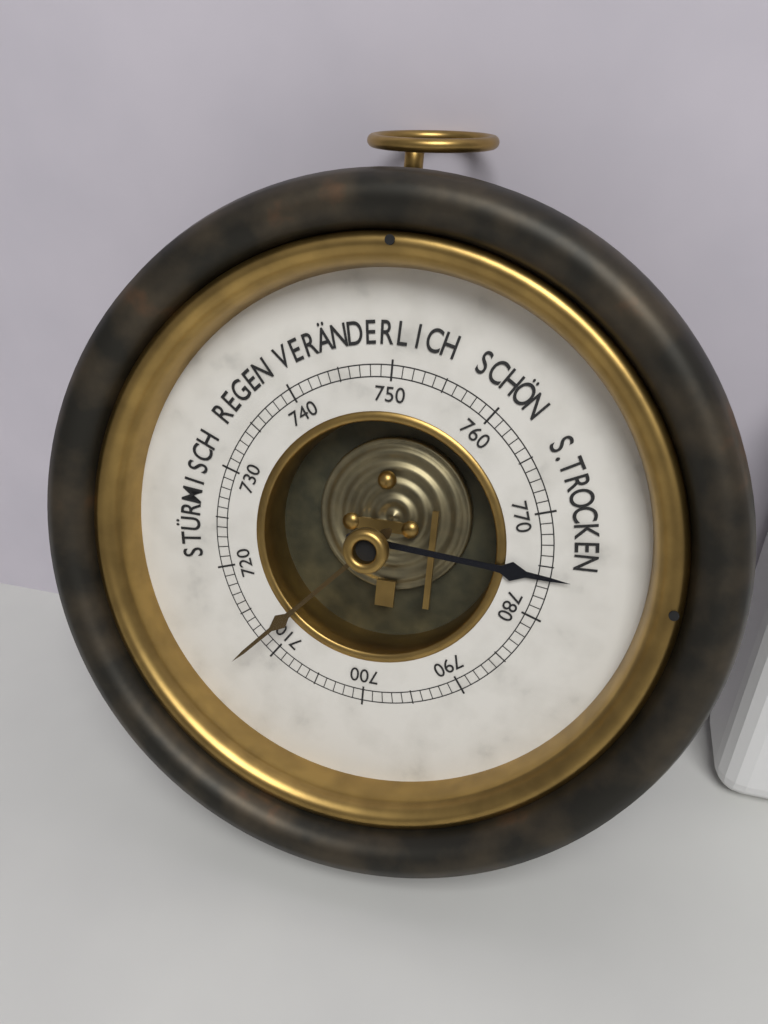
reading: 776 mmHg
